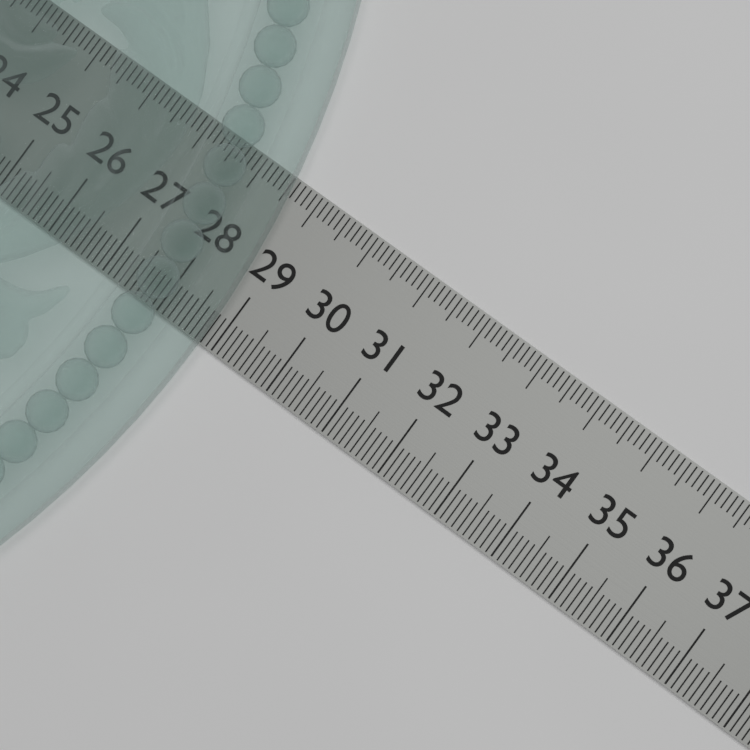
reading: 28.8 (no unit)
